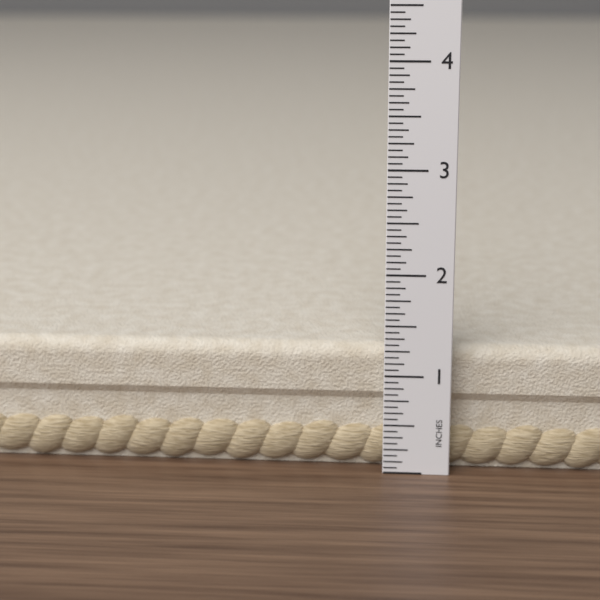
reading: 1.2500 in
